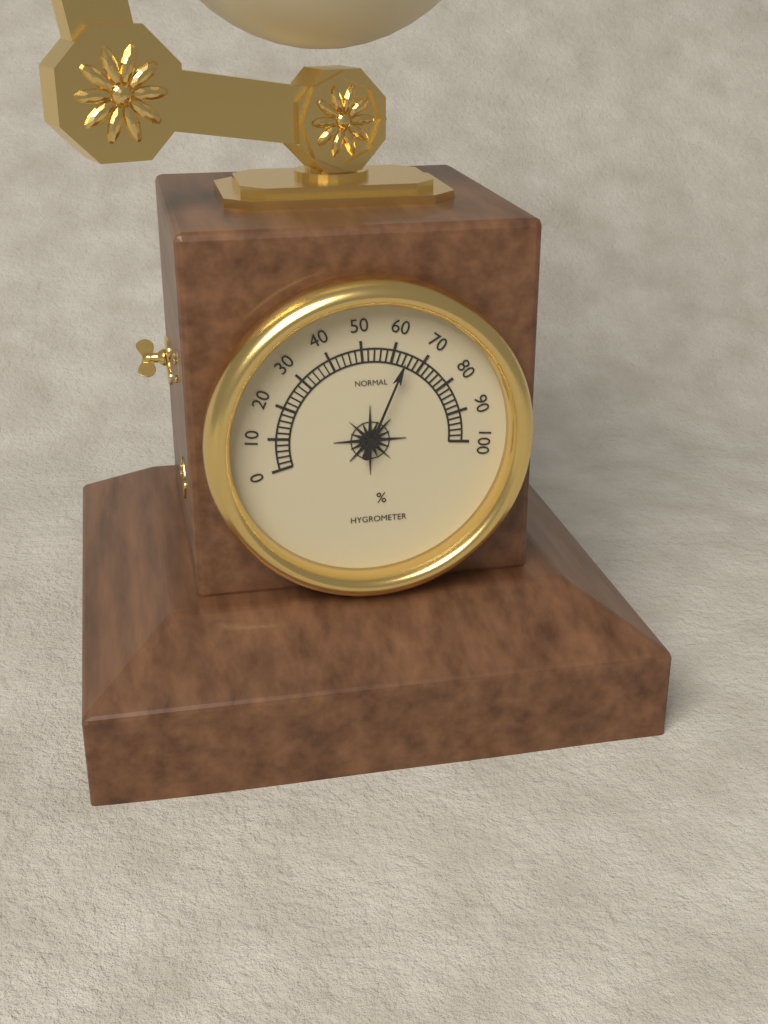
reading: 64 %
